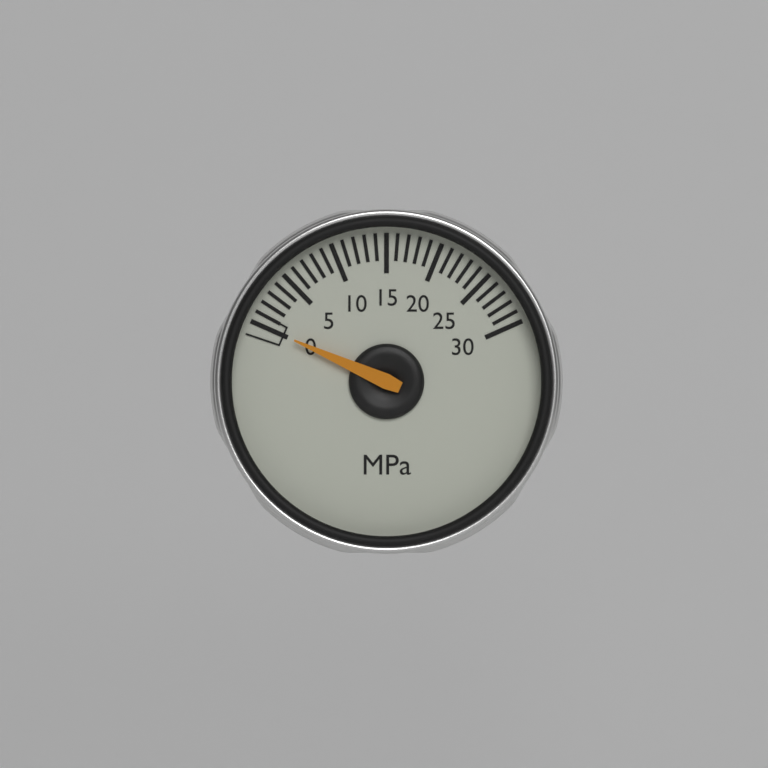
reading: 0 MPa
